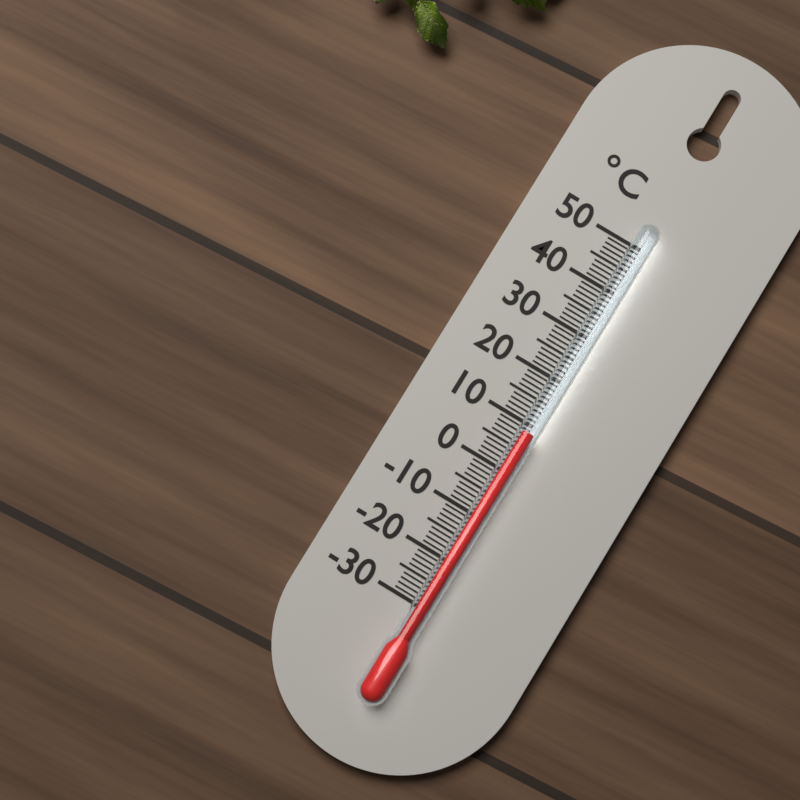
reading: 8 °C
